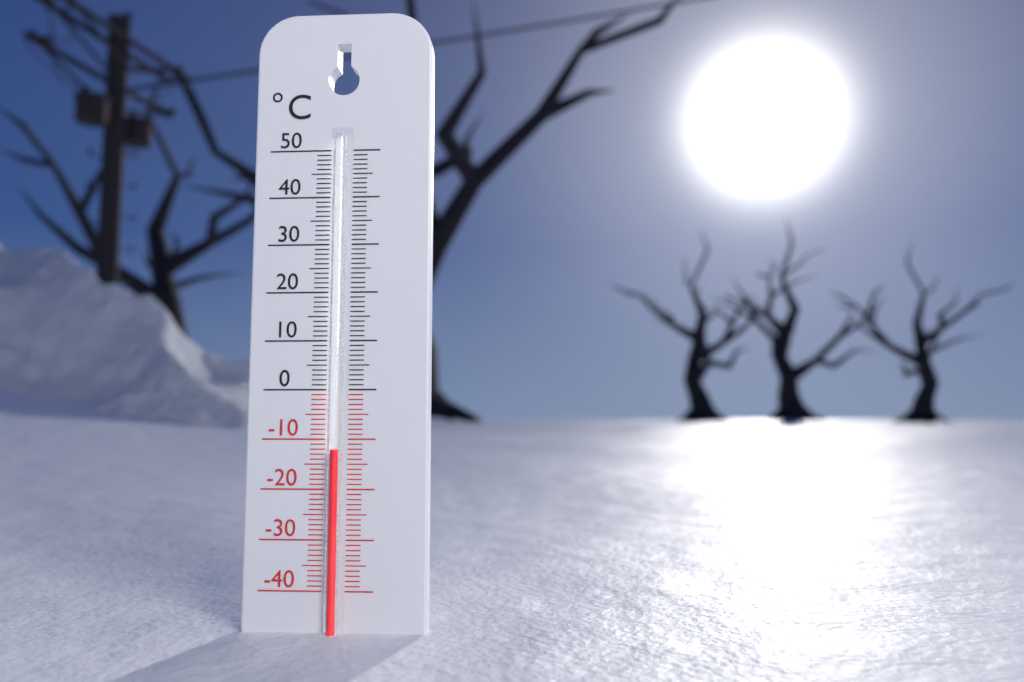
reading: -12 °C
